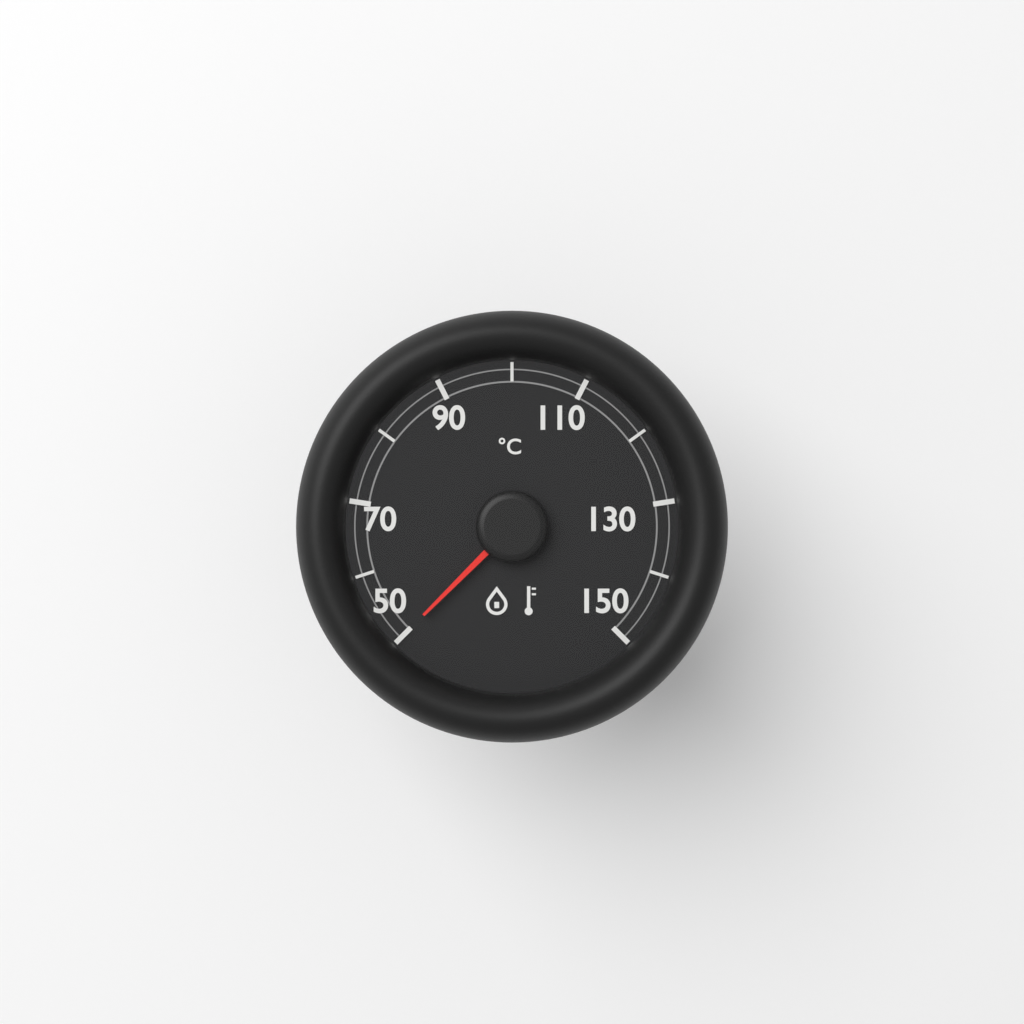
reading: 50 °C
